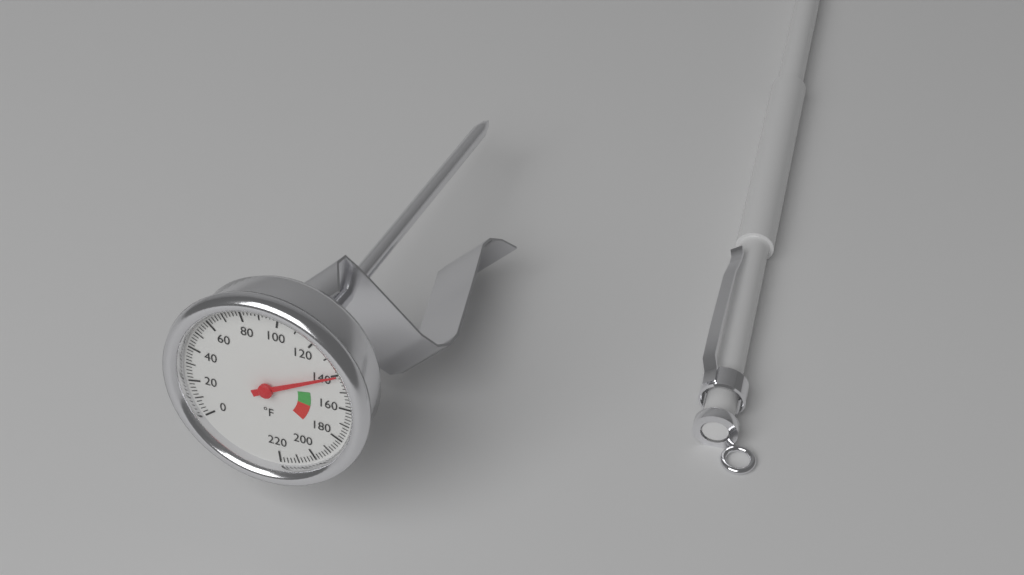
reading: 140 °F
